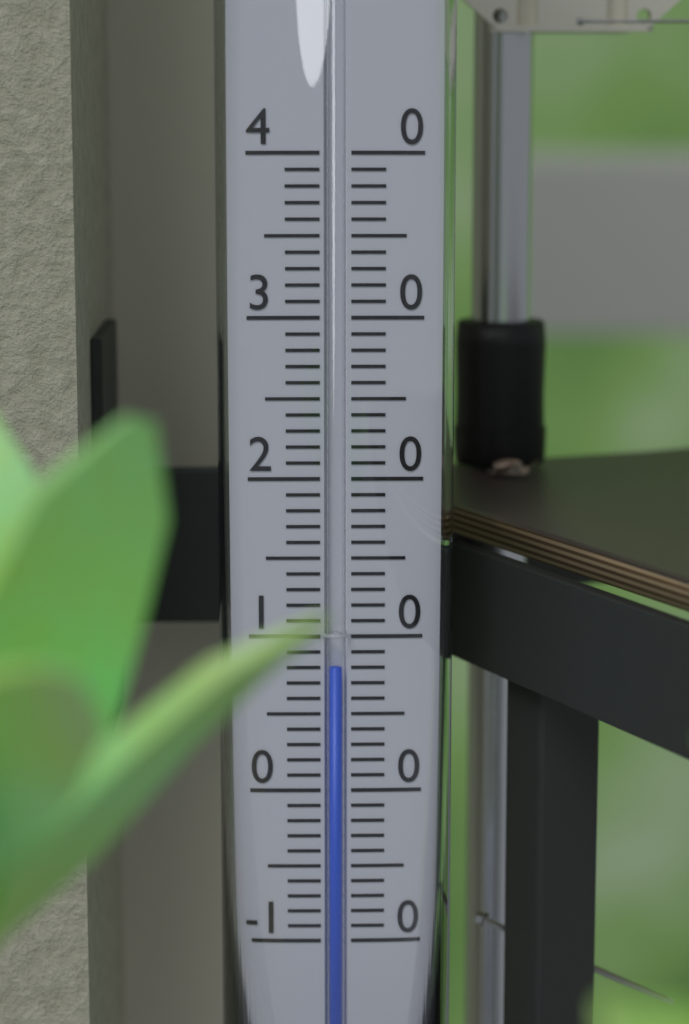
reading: 8 (no unit)
